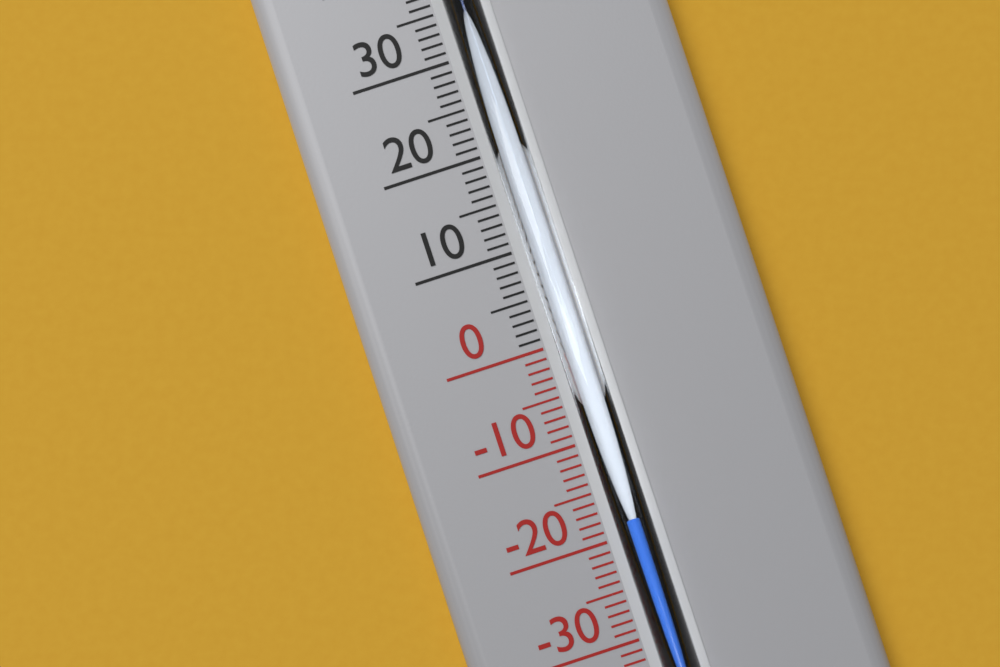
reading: -18 °C
